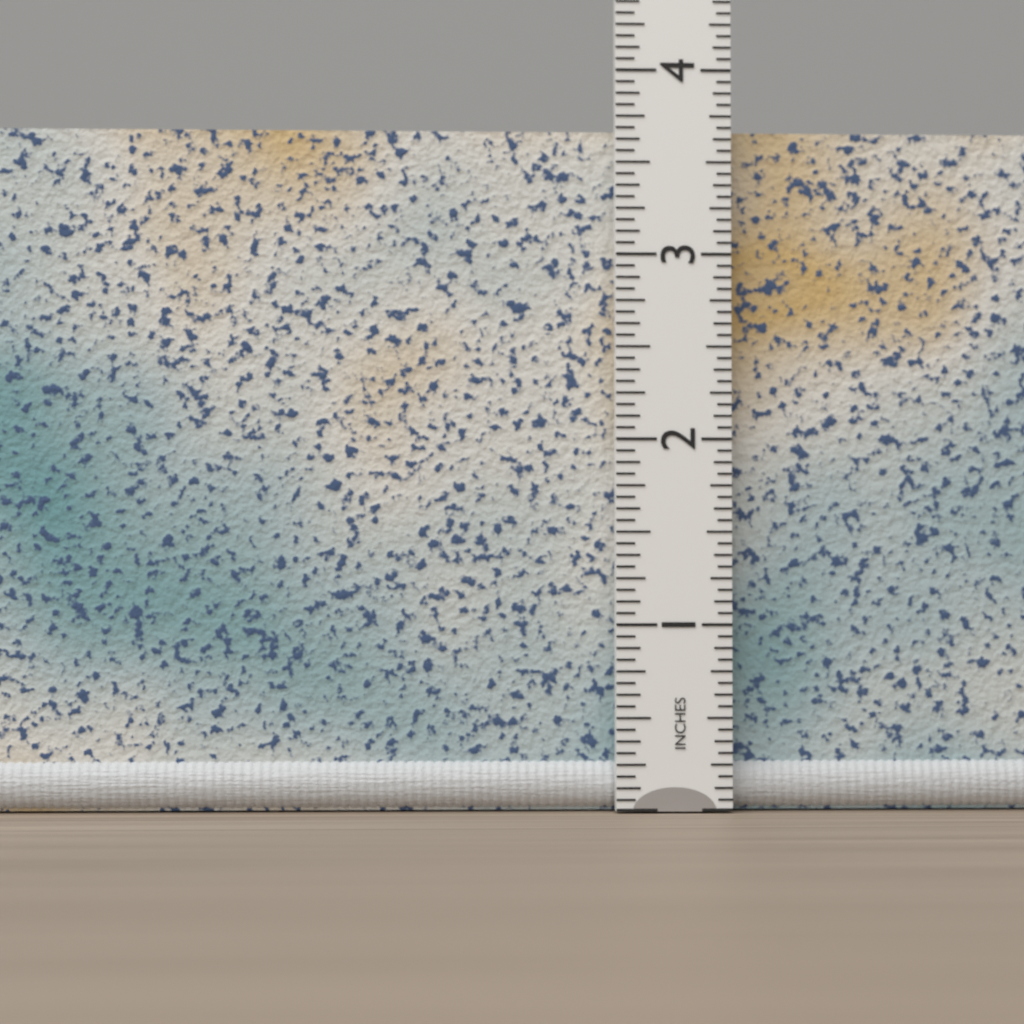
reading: 3.6875 in
